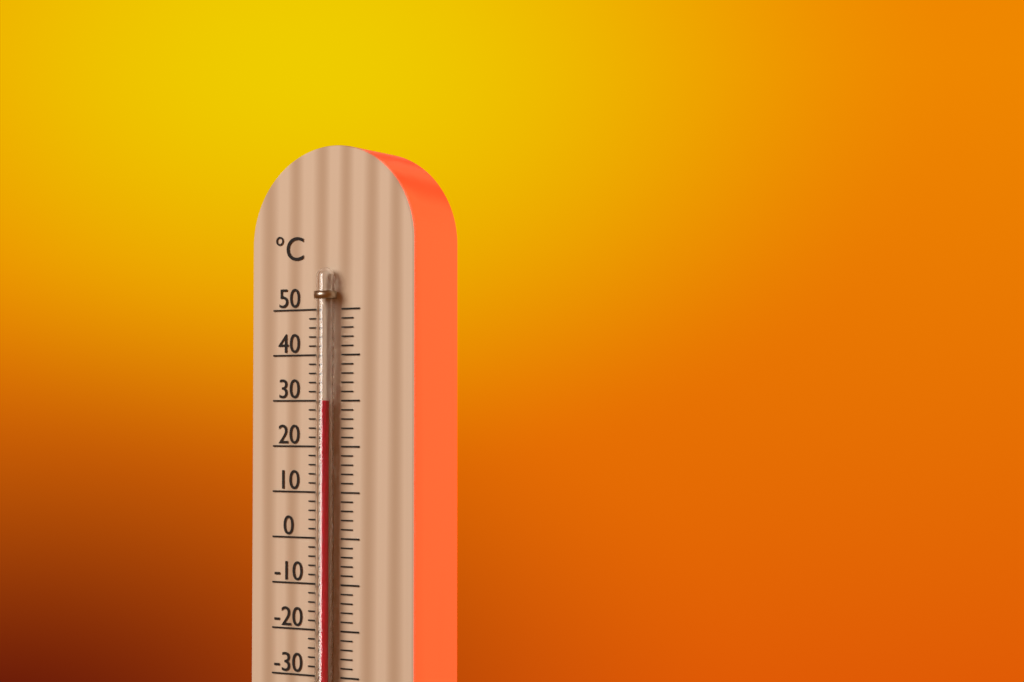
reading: 30 °C
